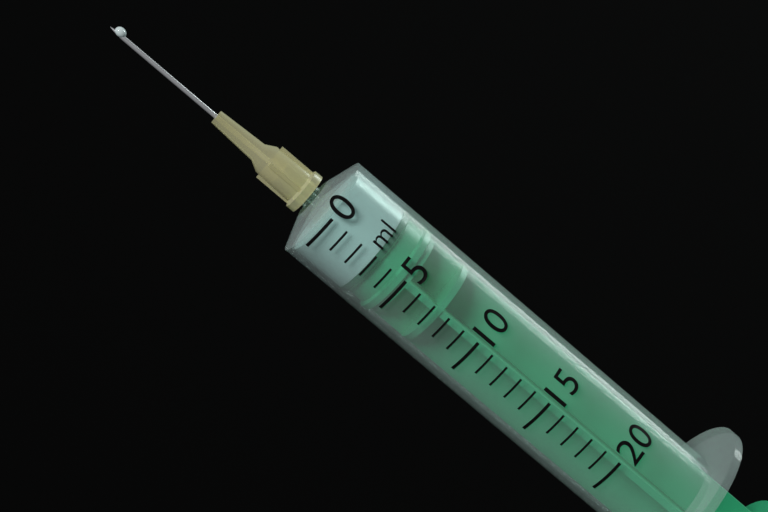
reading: 3 ml
